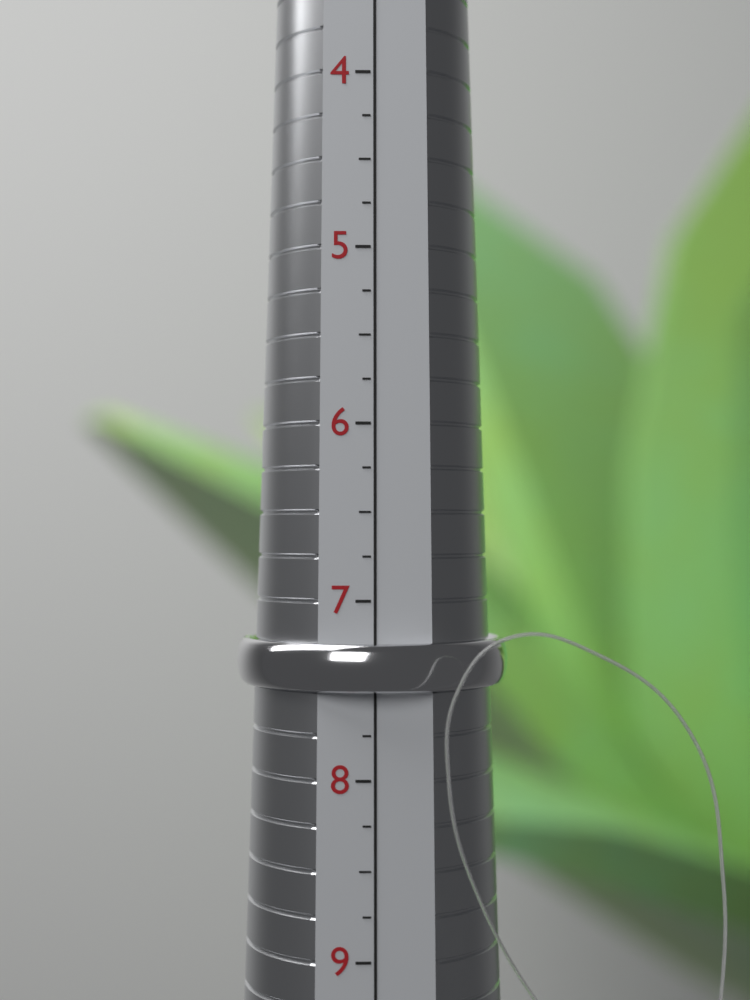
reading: 7.50 (no unit)
